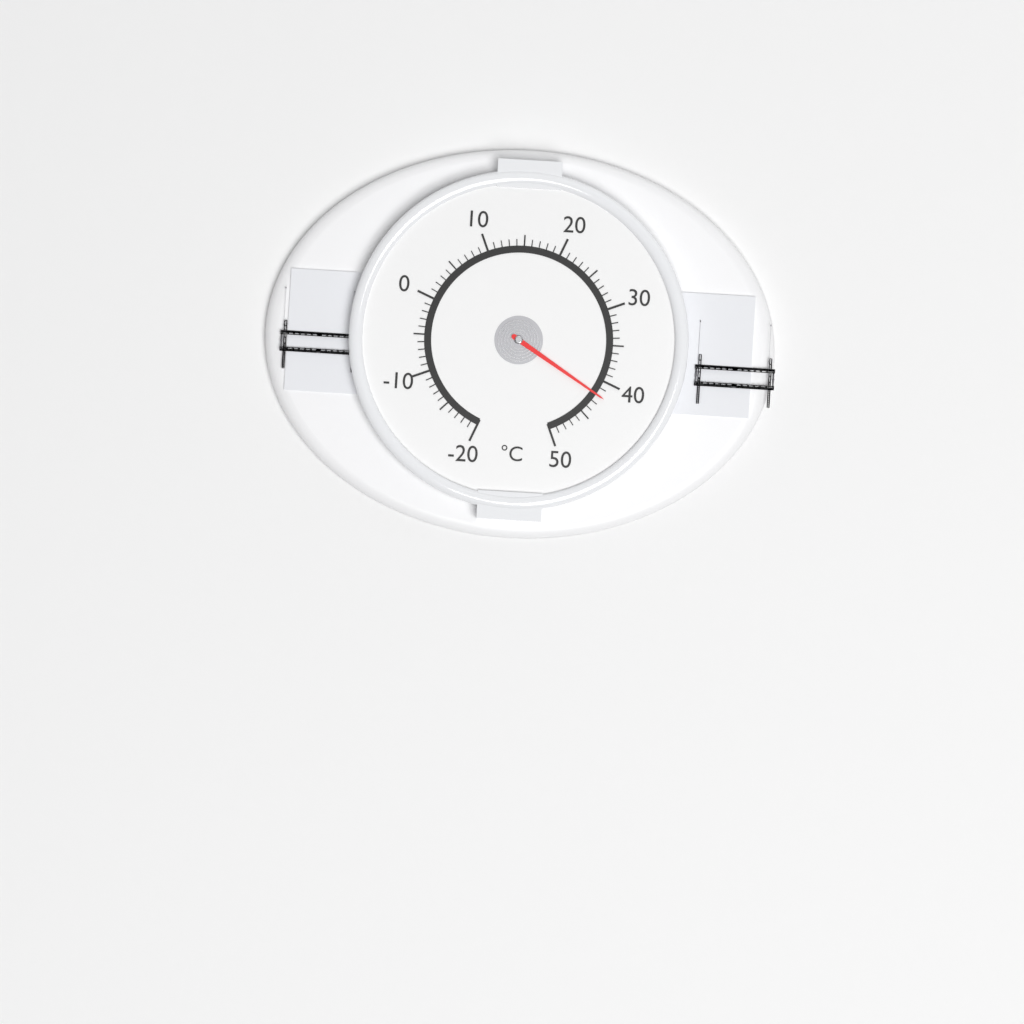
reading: 42 °C
